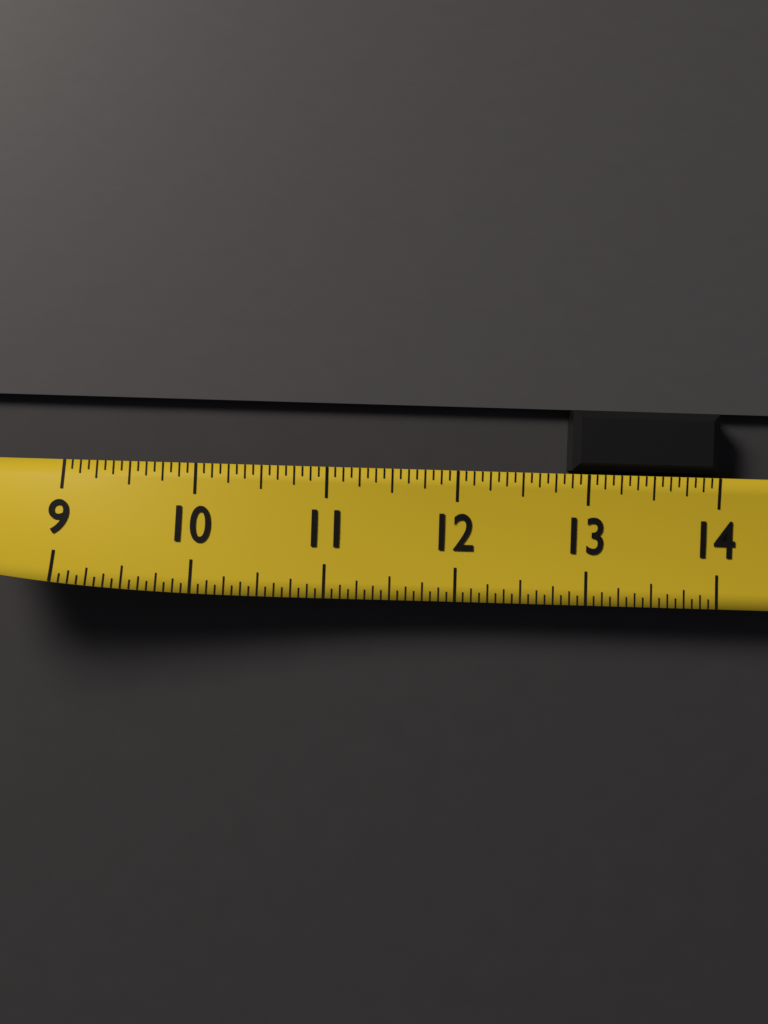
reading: 12.8750 (no unit)
